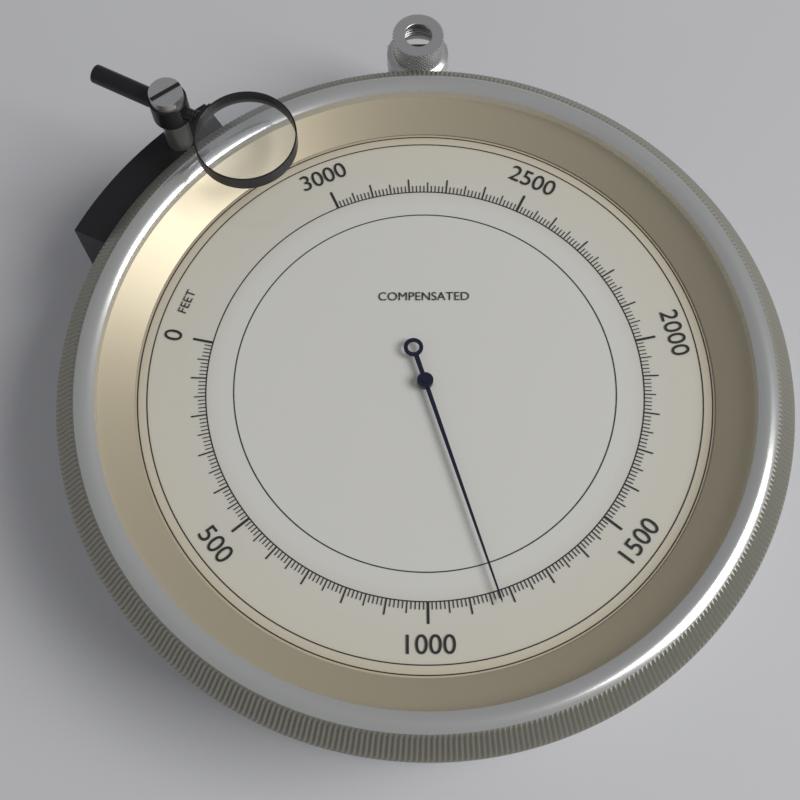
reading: 1170 feet
